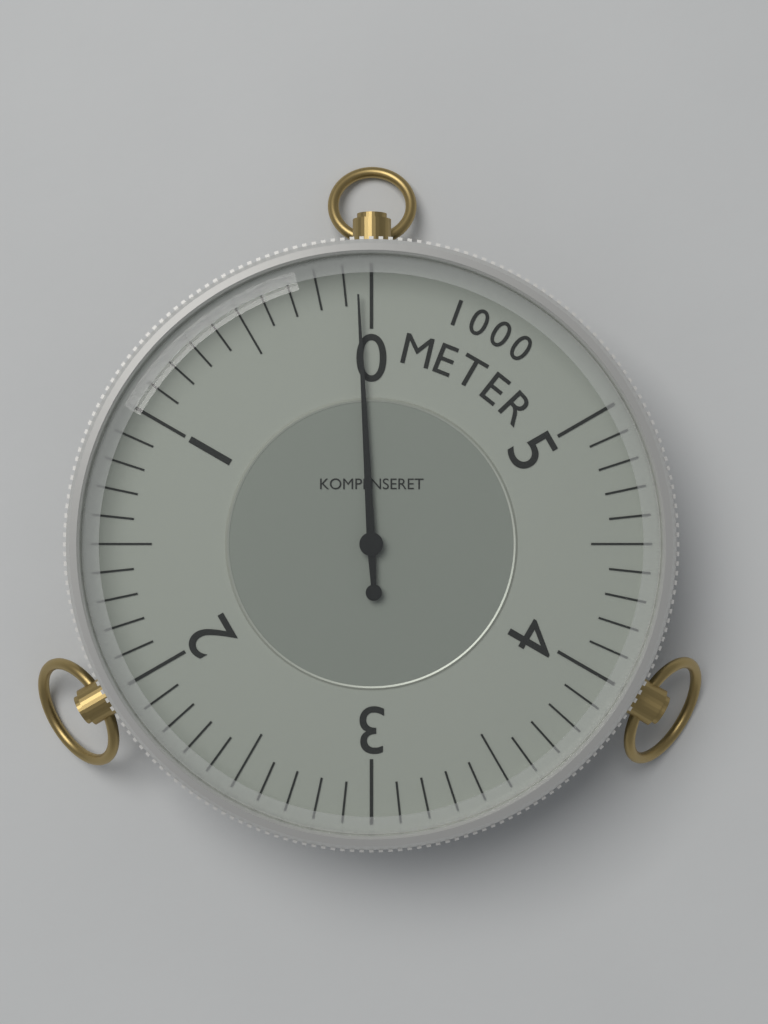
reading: 50 m
